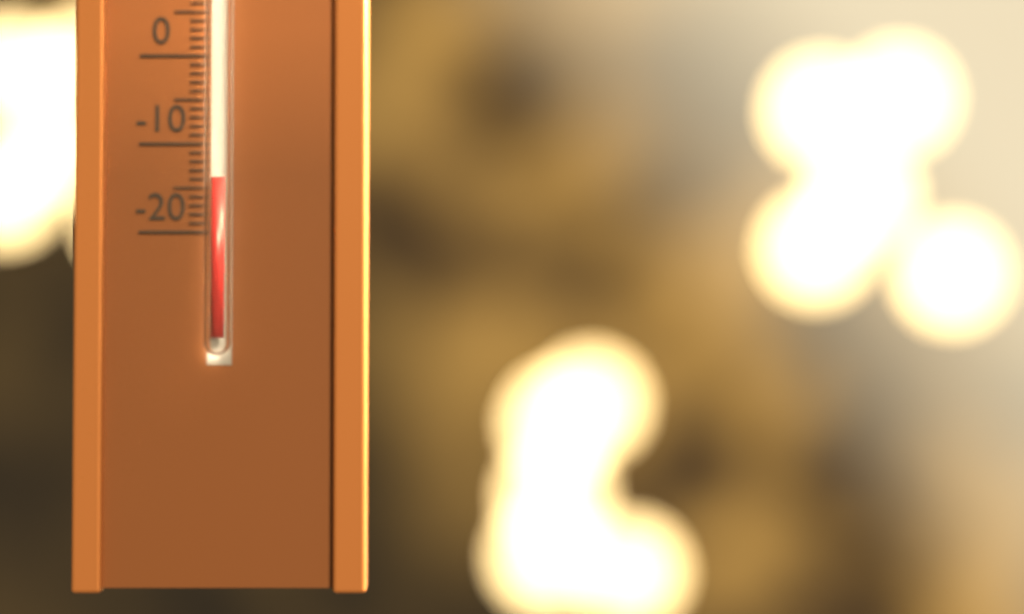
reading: -14 °C
